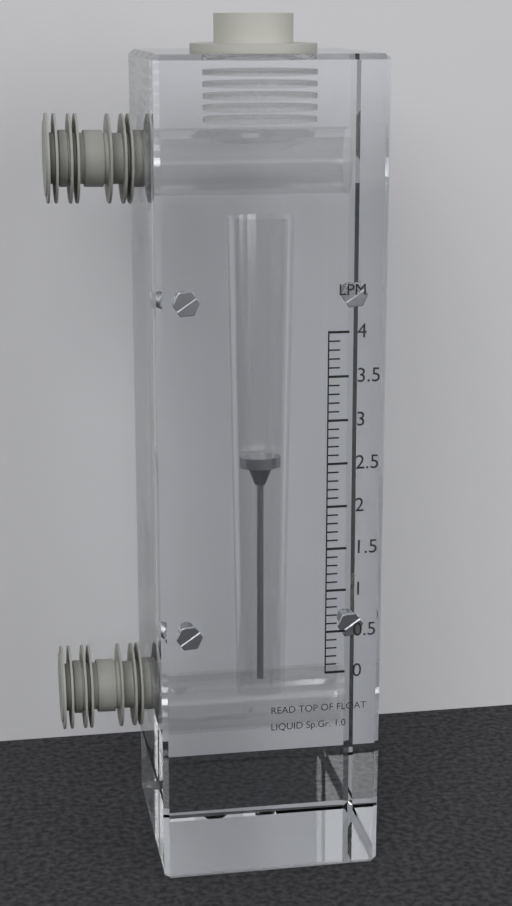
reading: 2.4 LPM
